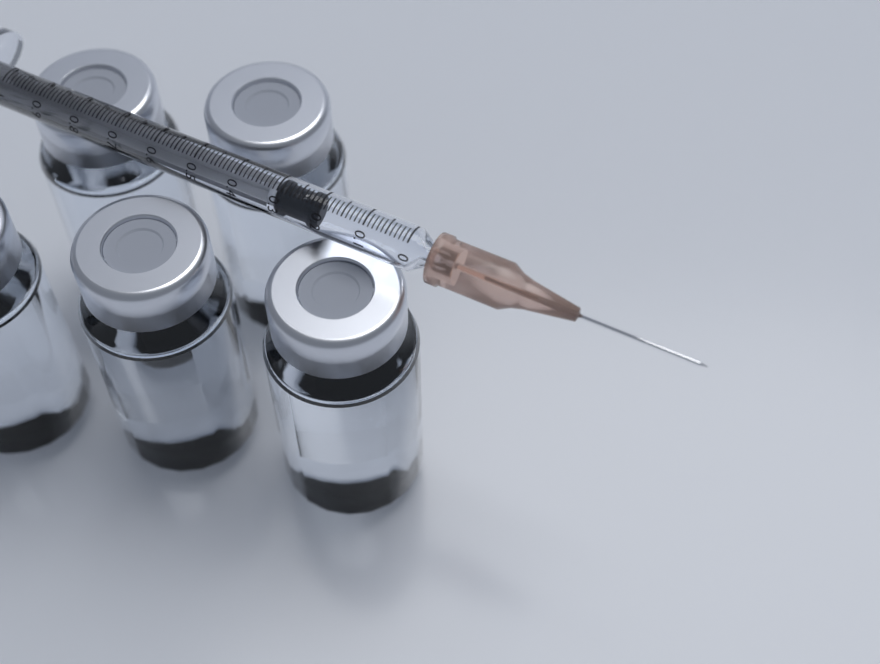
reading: 0.20 ml
